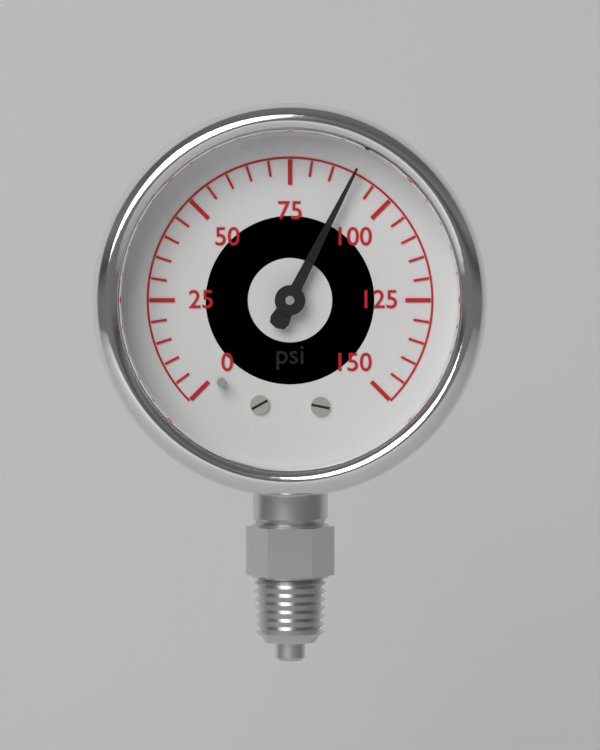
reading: 90 psi
